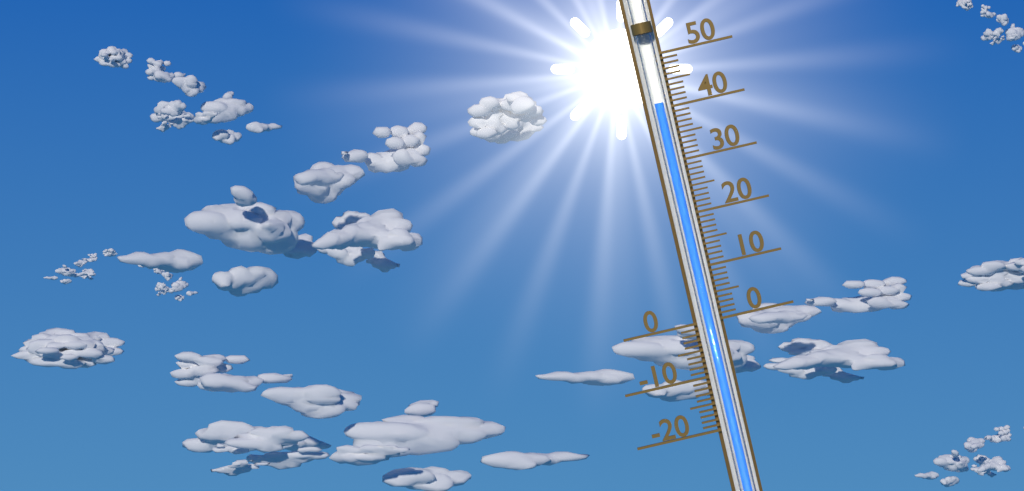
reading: 41 (no unit)
